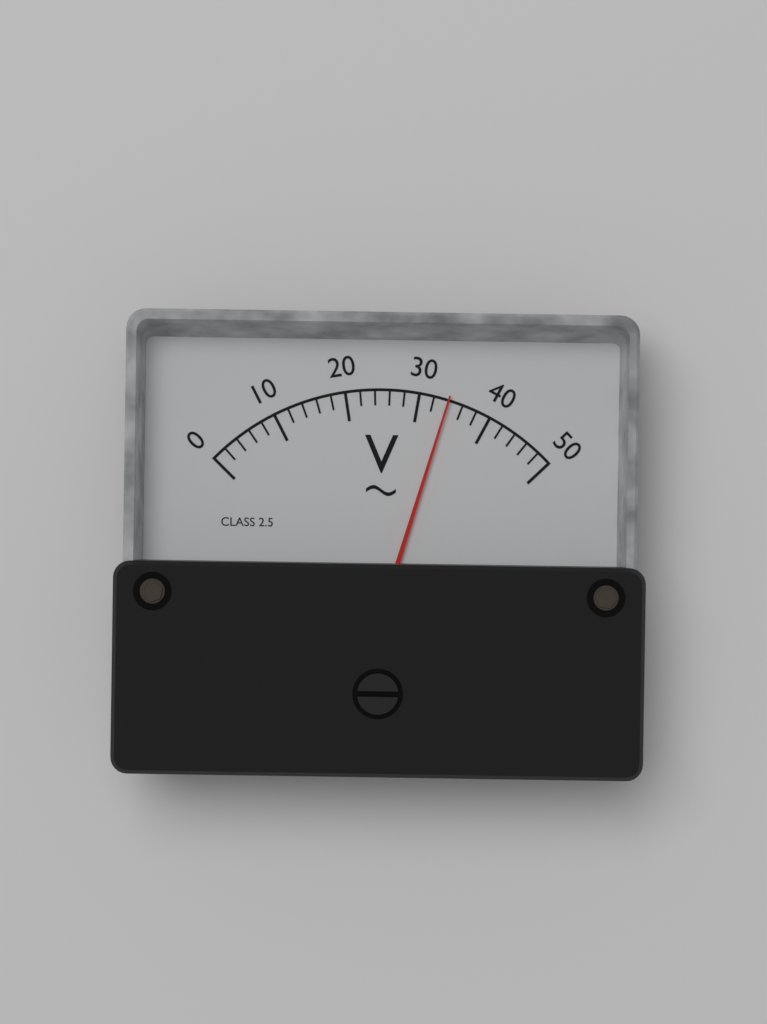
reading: 34 V
